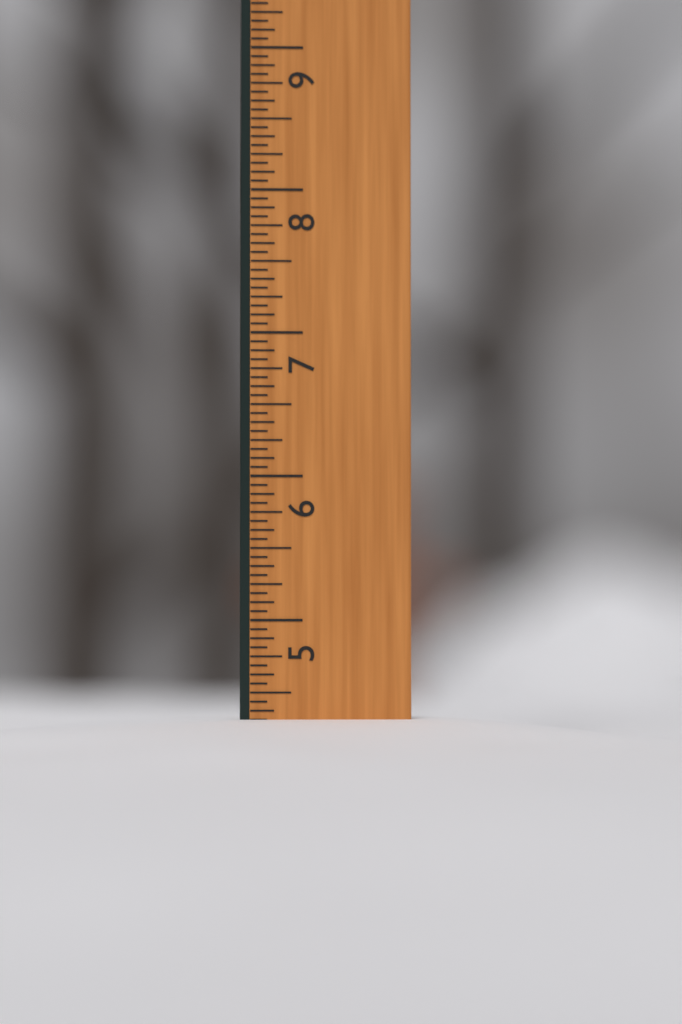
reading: 4.3125 in
